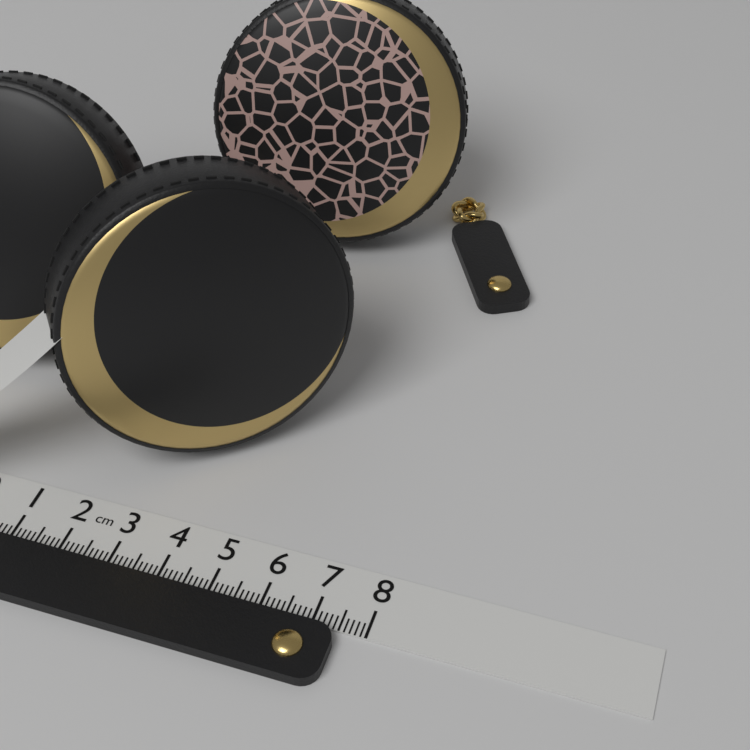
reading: 7.5 cm
